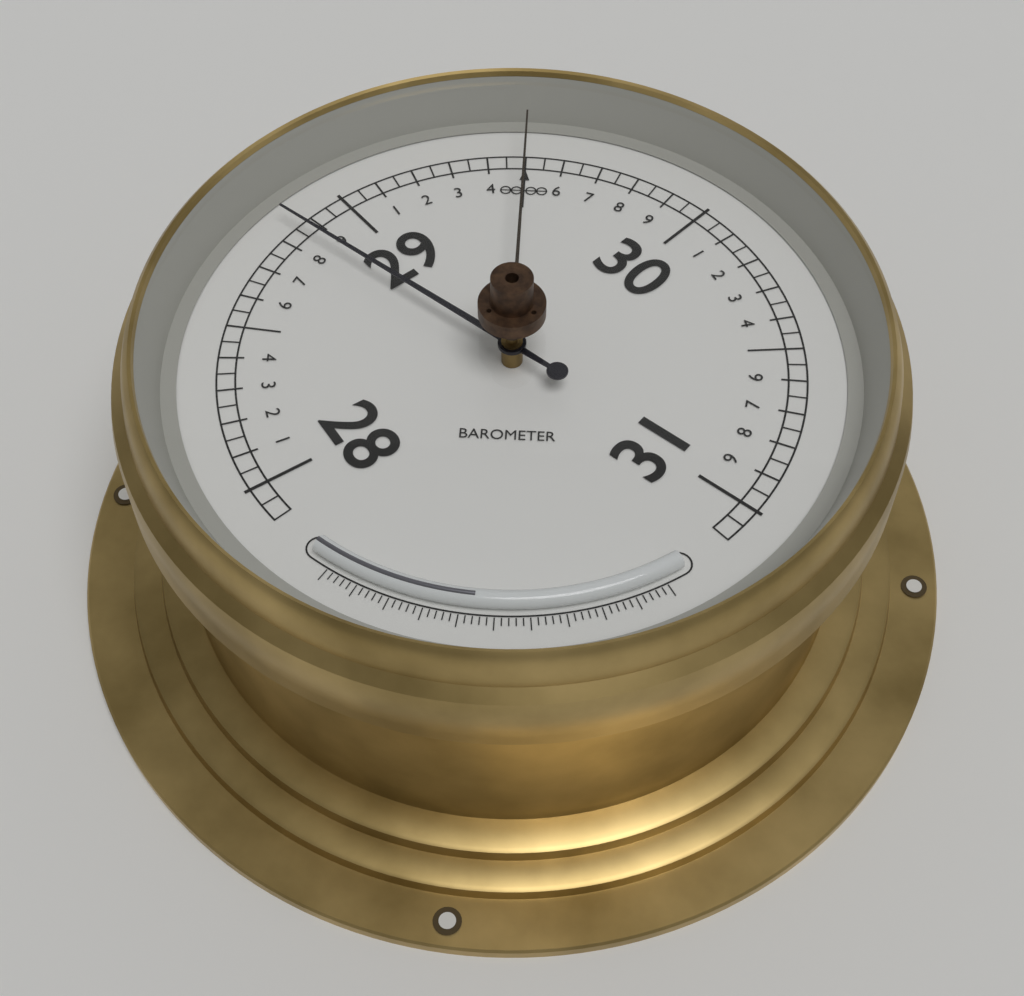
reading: 28.85 (no unit)
